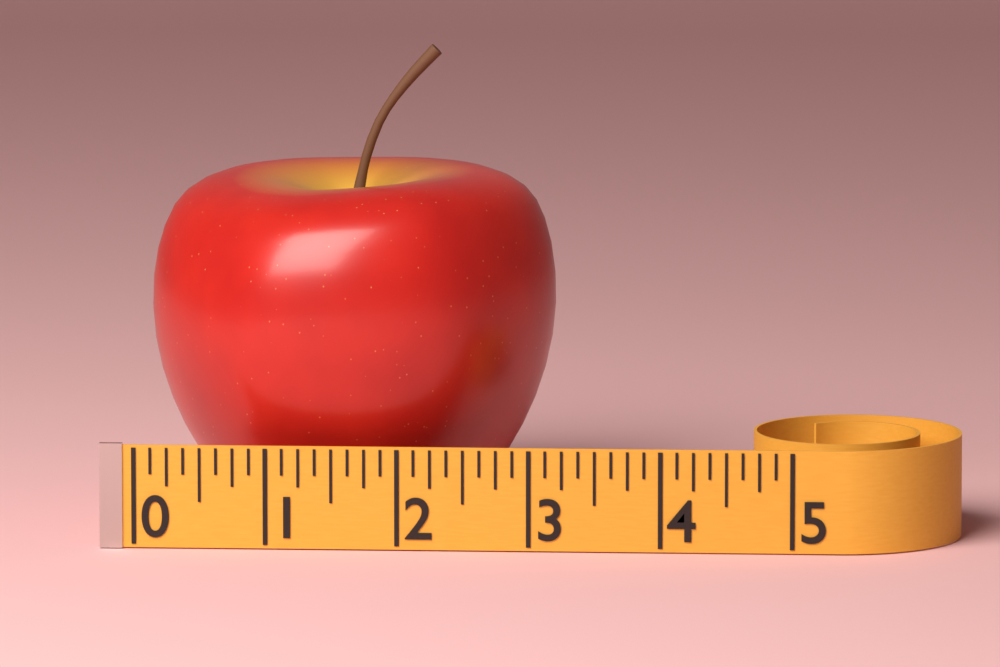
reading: 3.125 (no unit)
